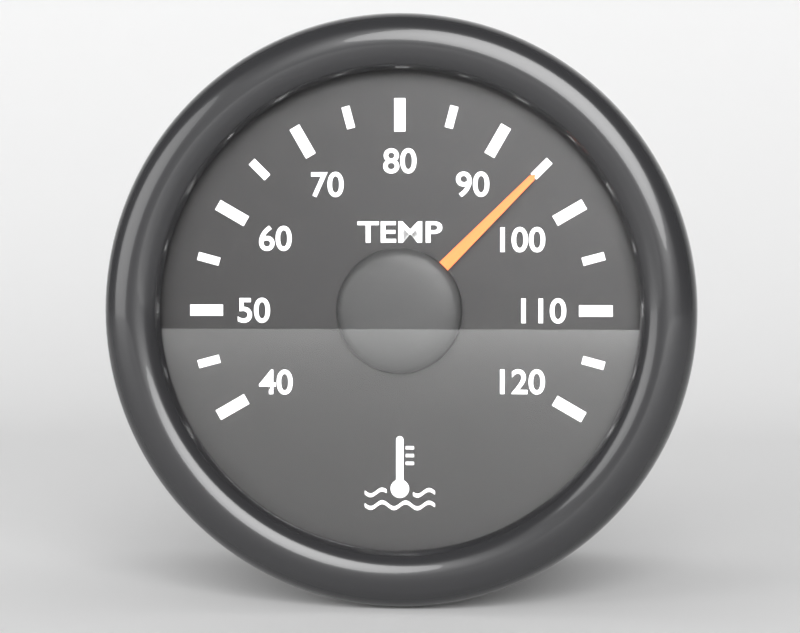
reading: 95 °C
